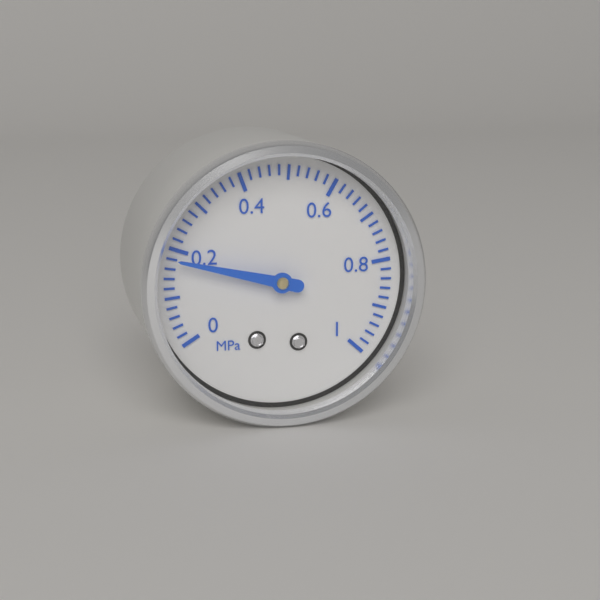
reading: 0.18 MPa
